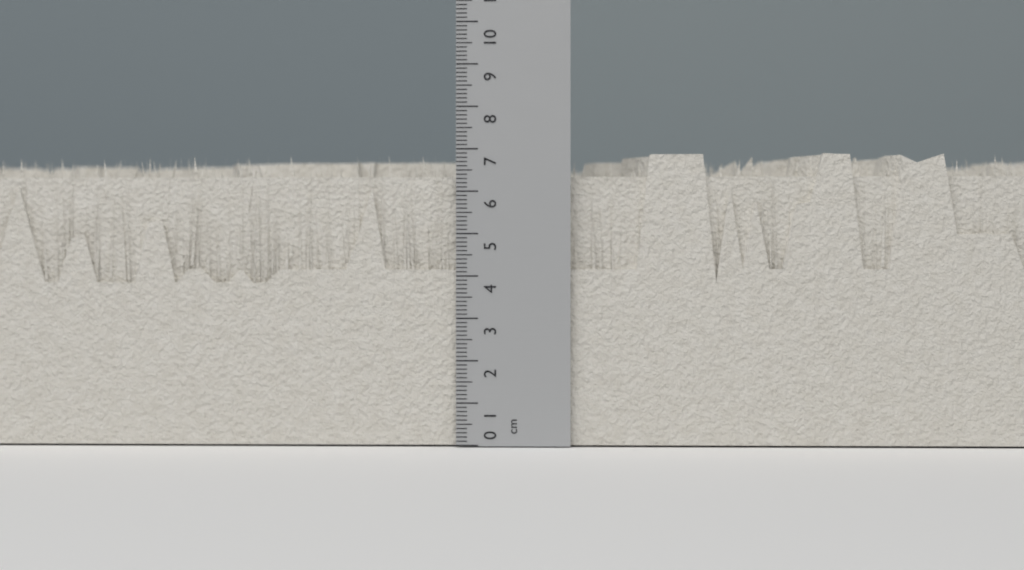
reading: 6.9 cm
